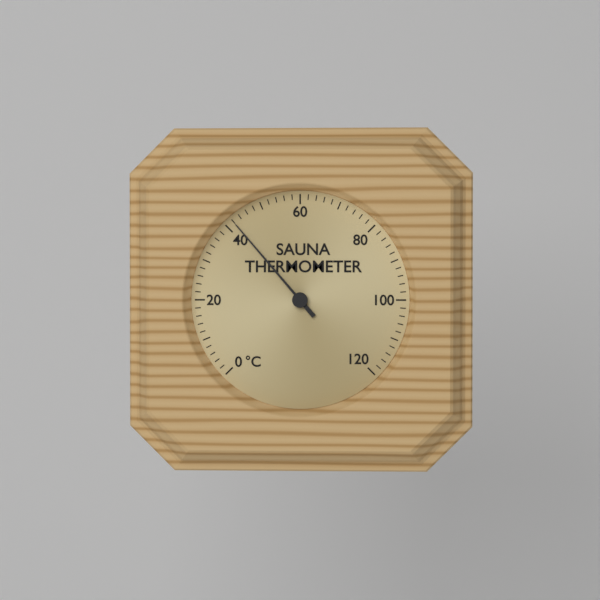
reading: 42 °C
